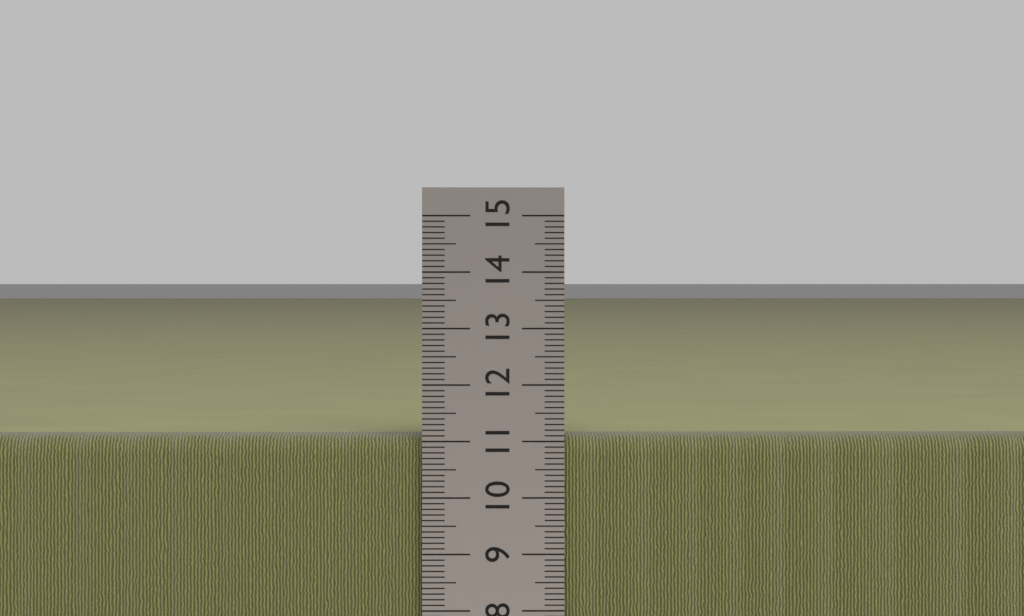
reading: 11.1 cm
